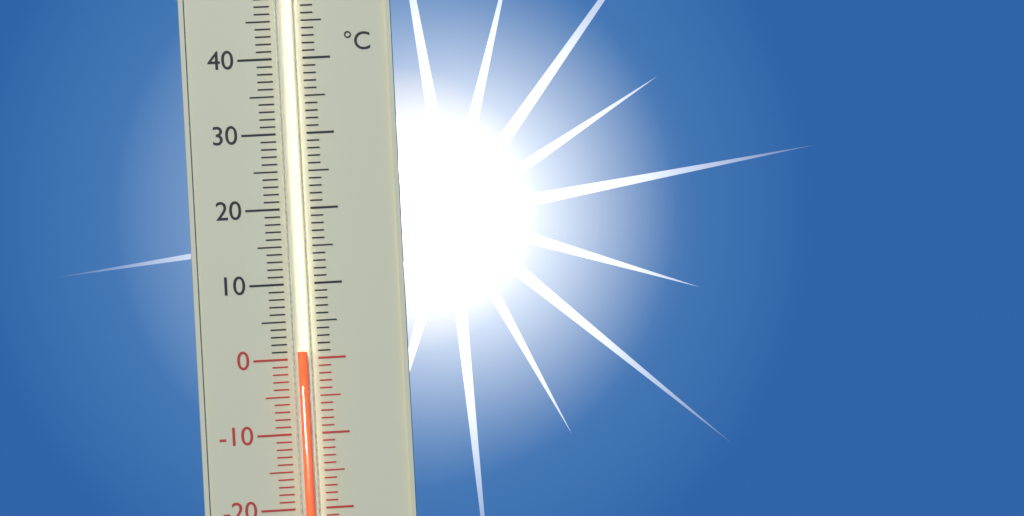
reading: 1 °C
